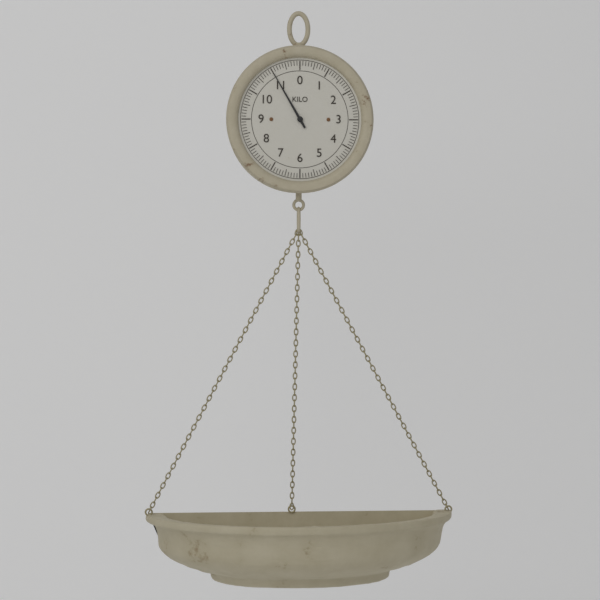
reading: 11.0 kg
